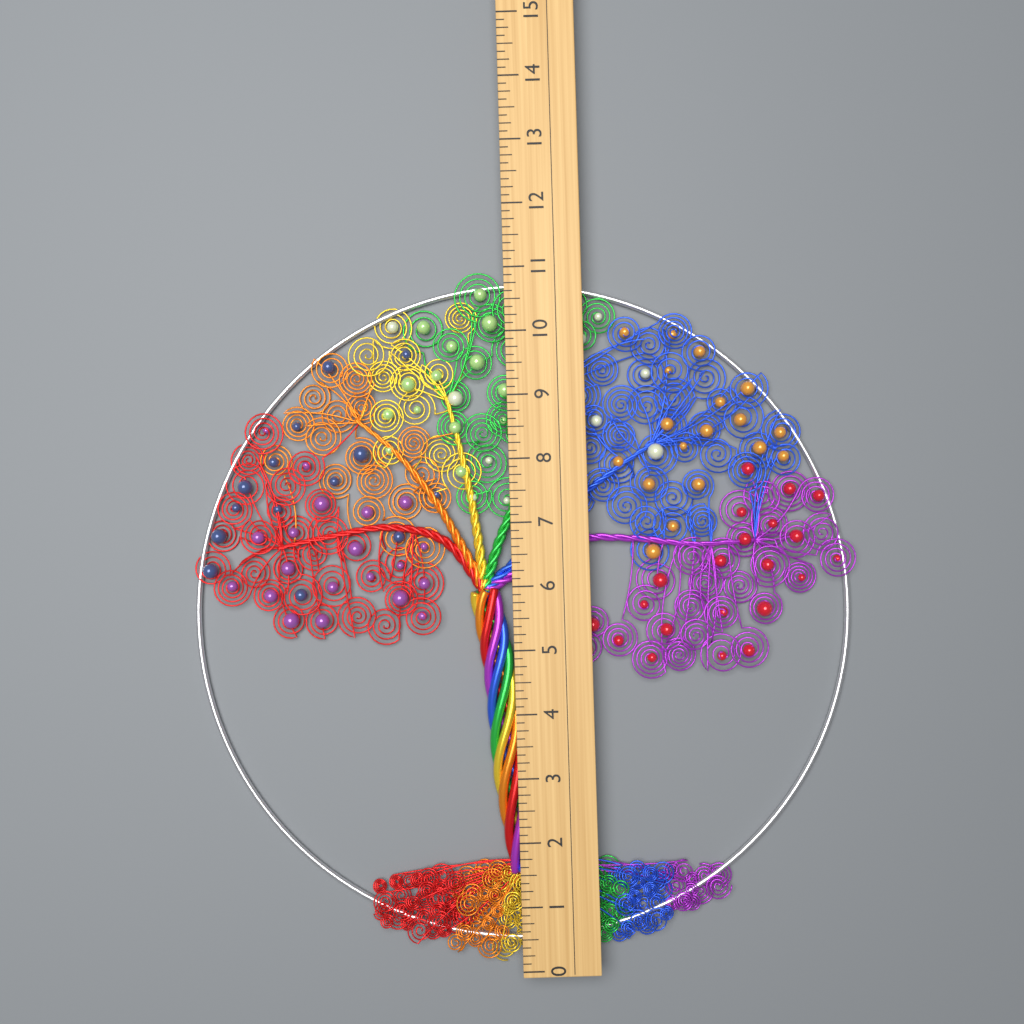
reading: 11.000 (no unit)
